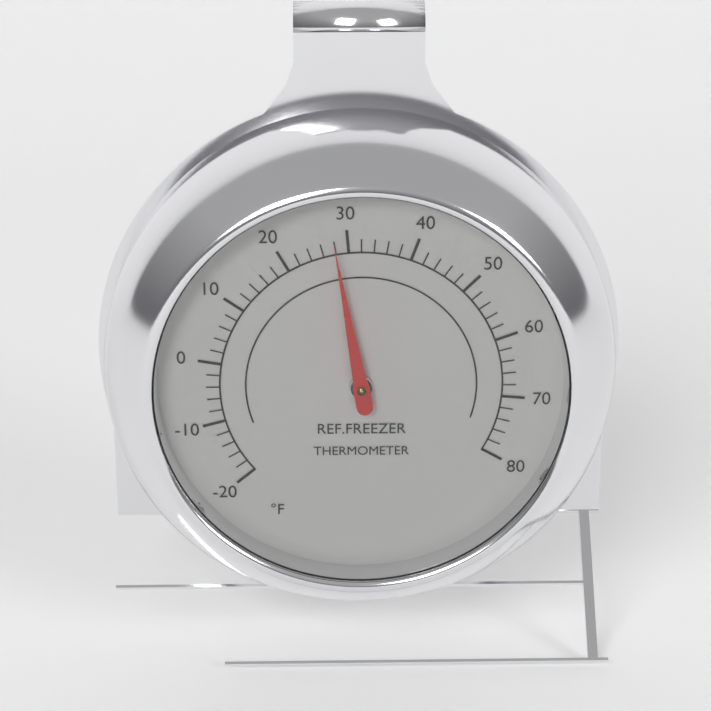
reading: 28 °F
